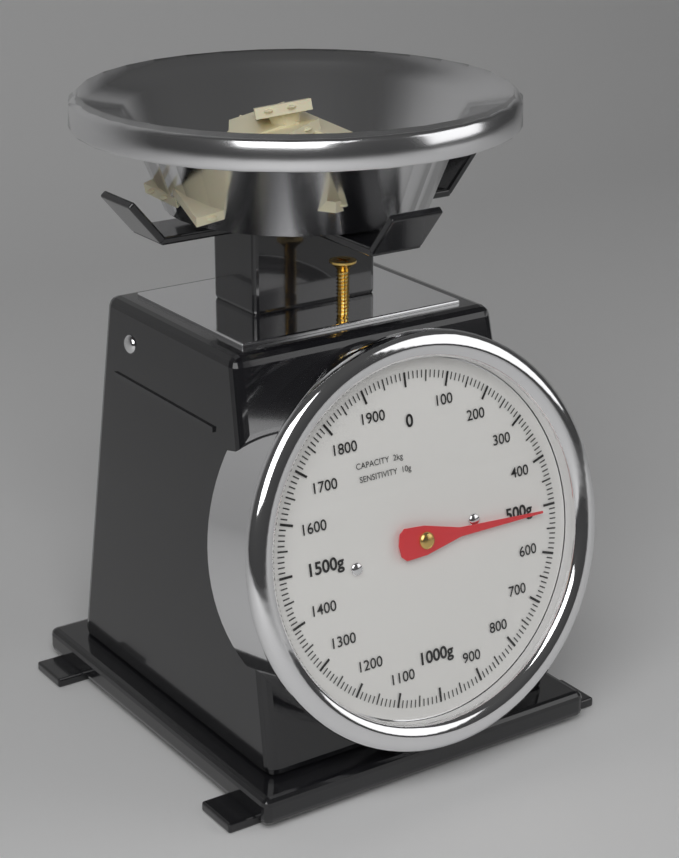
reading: 510 g
